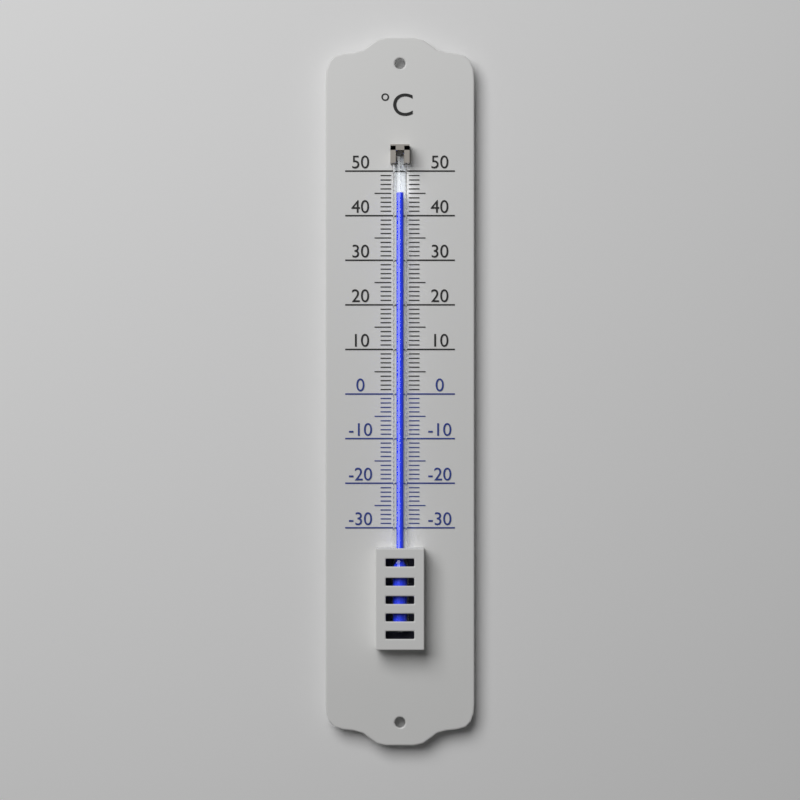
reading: 45 °C
